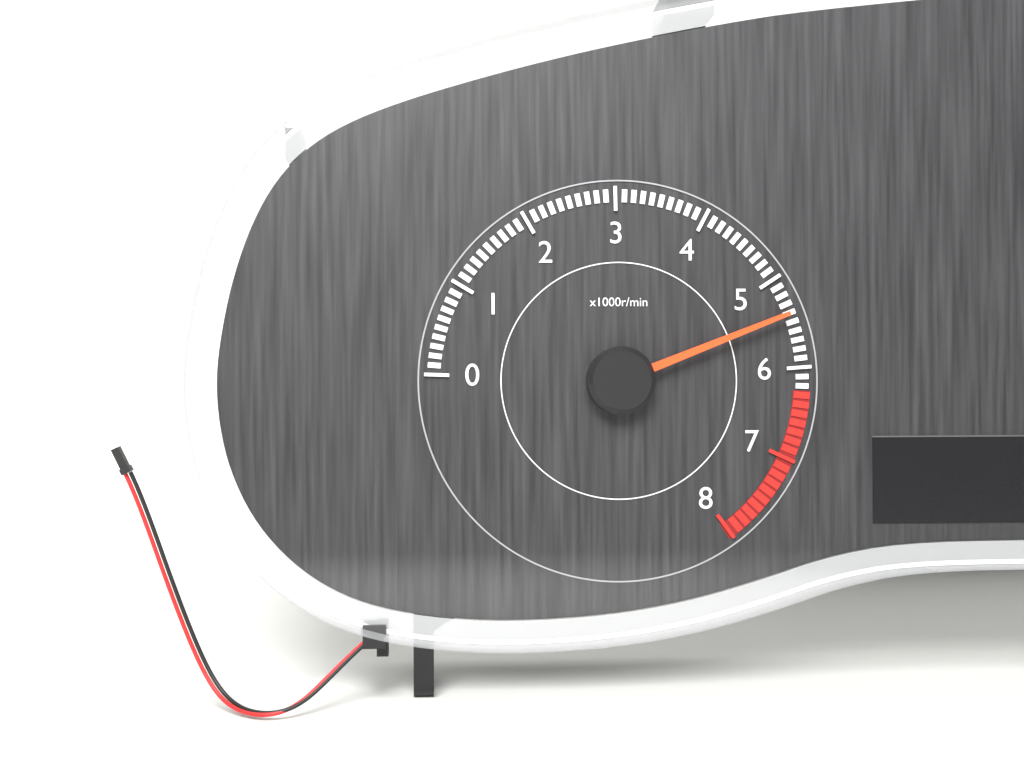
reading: 5400 r/min
